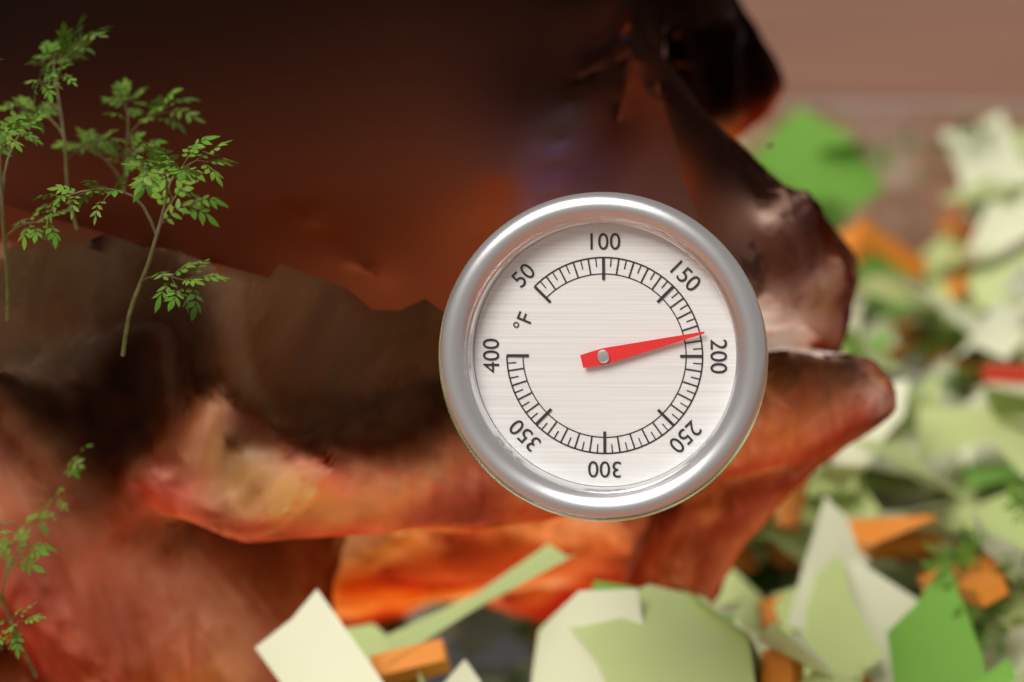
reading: 185 °F
